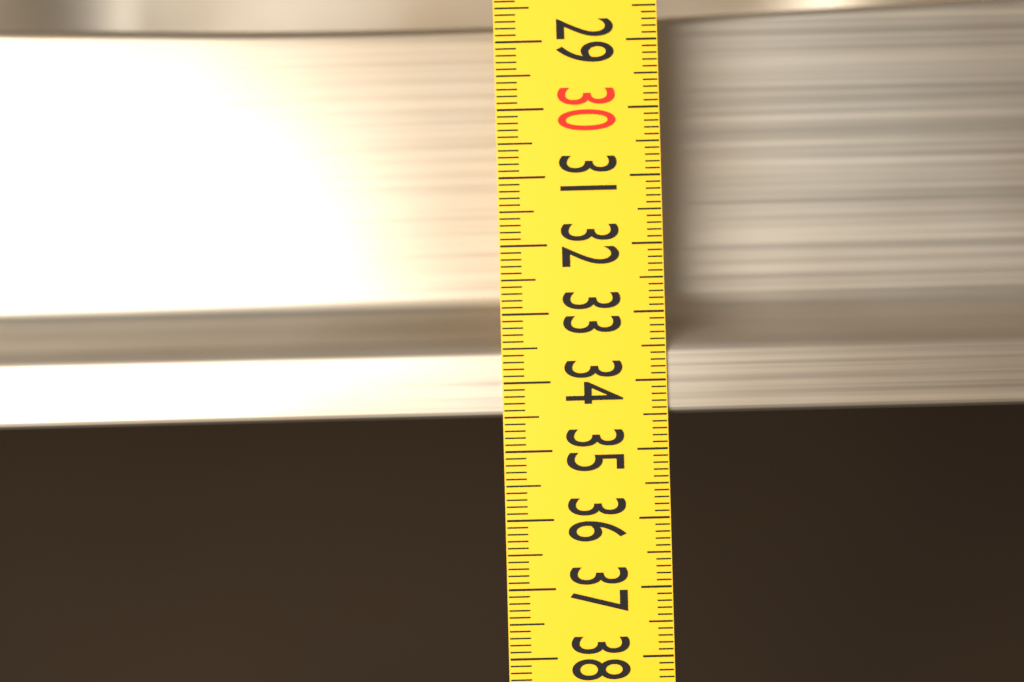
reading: 34.5 (no unit)
